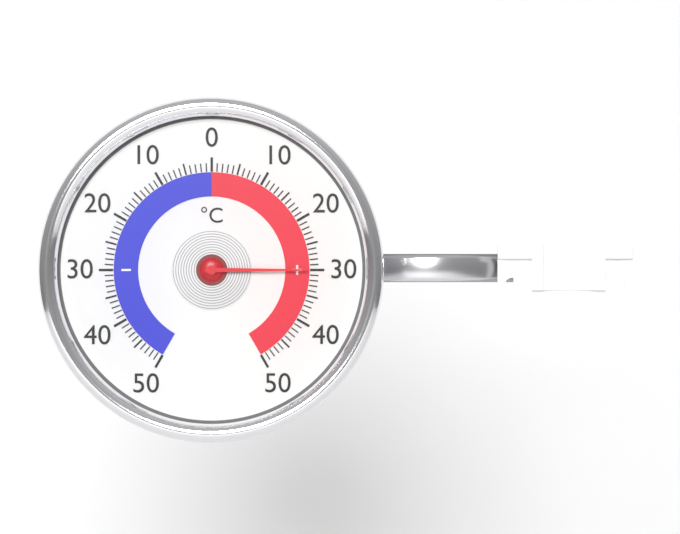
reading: 30 °C
